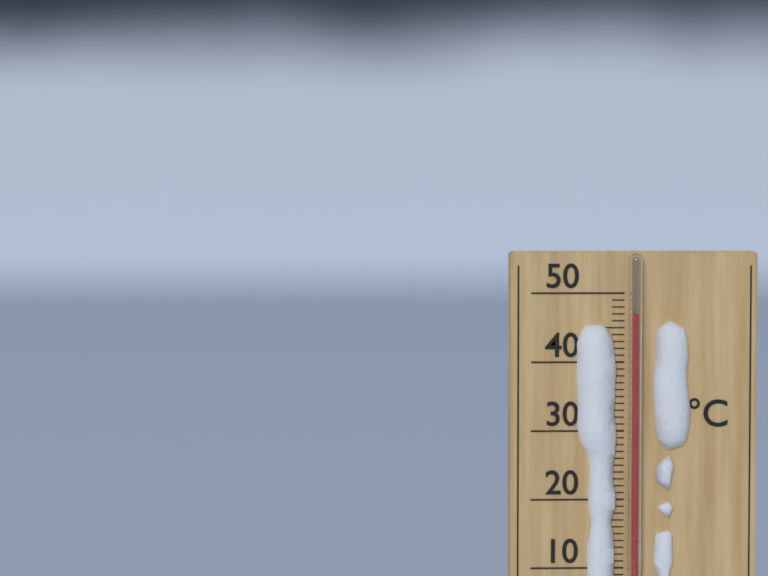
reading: 47 °C
